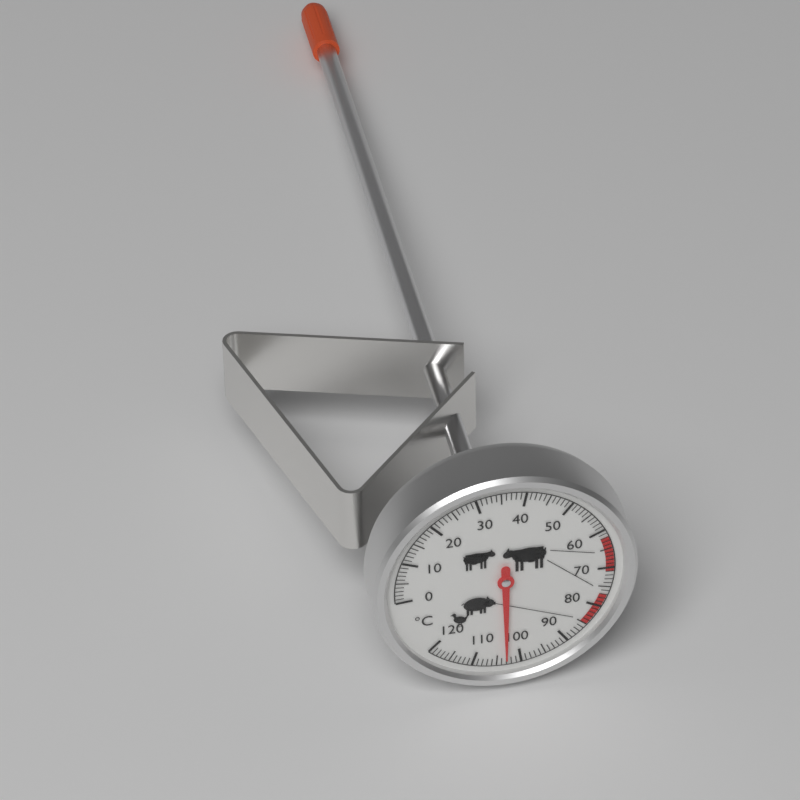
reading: 103 °C
